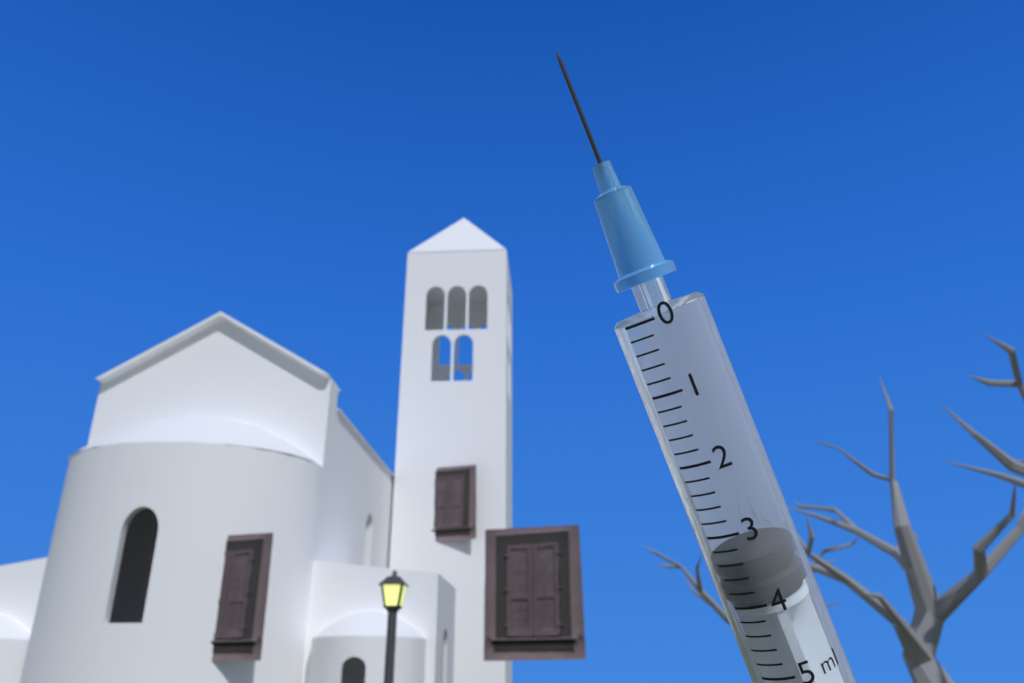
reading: 3.4 ml
